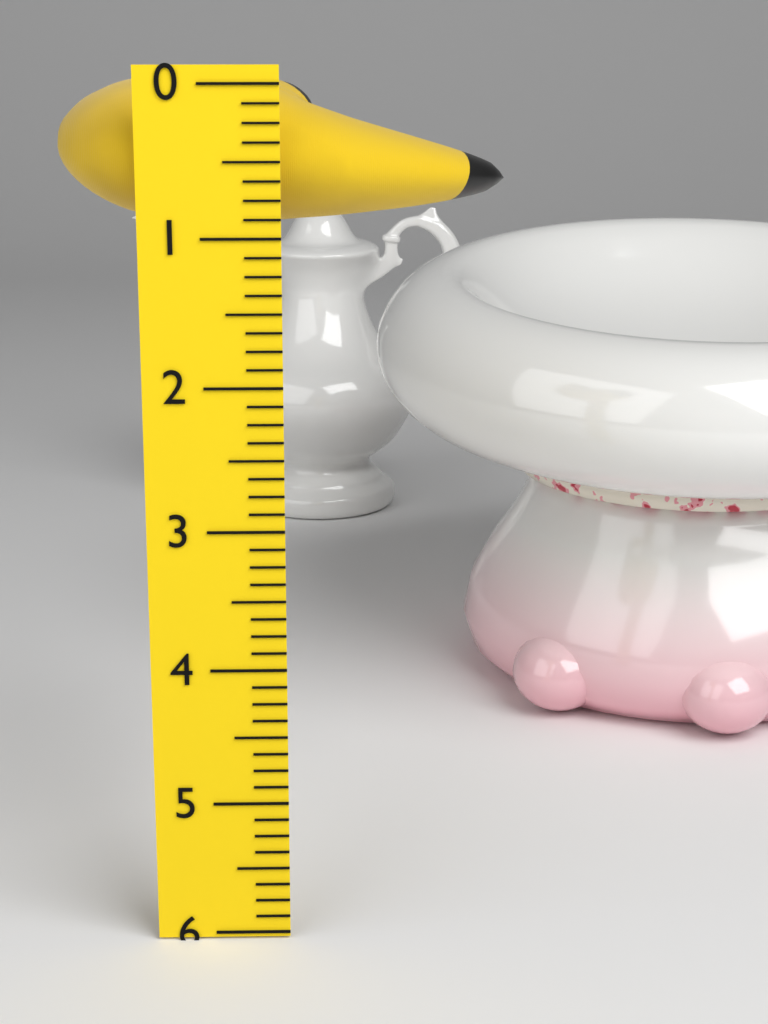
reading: 1.000 (no unit)
